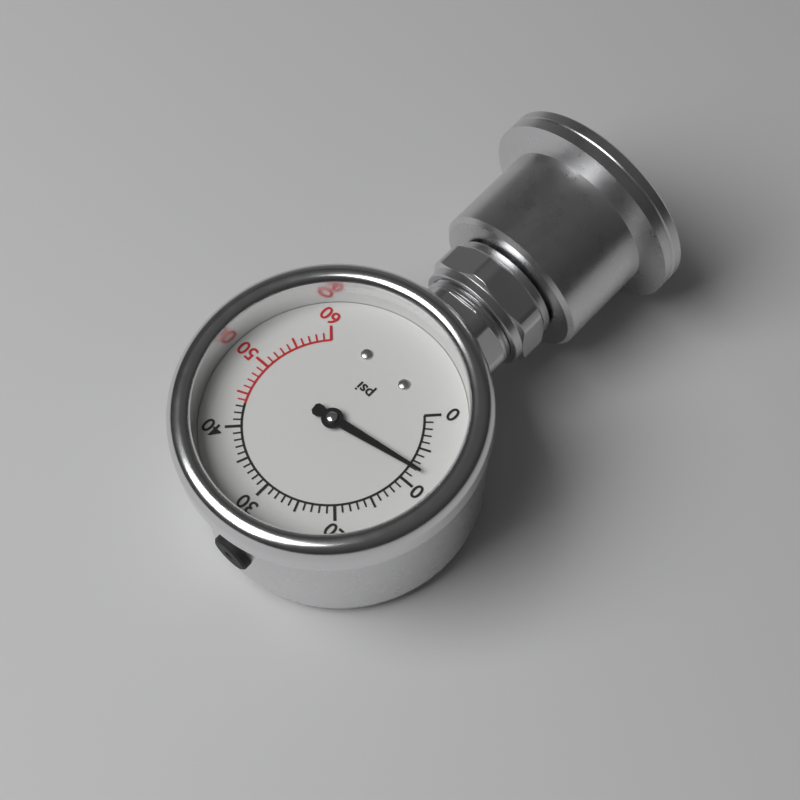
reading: 8 psi
